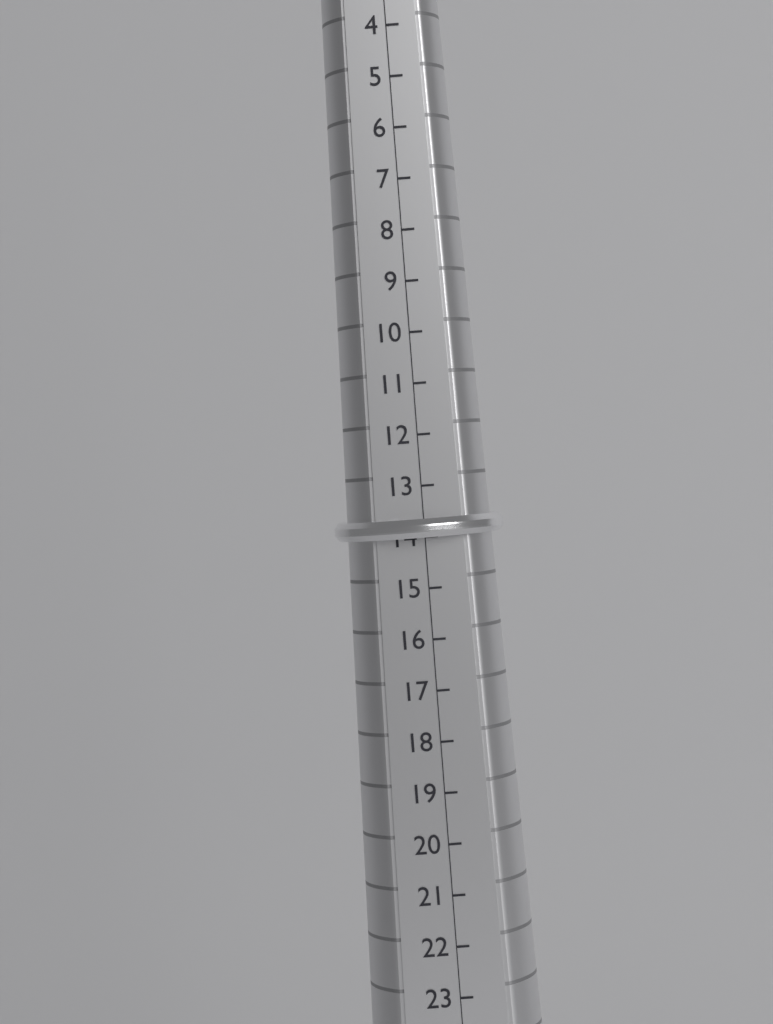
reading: 14 (no unit)
